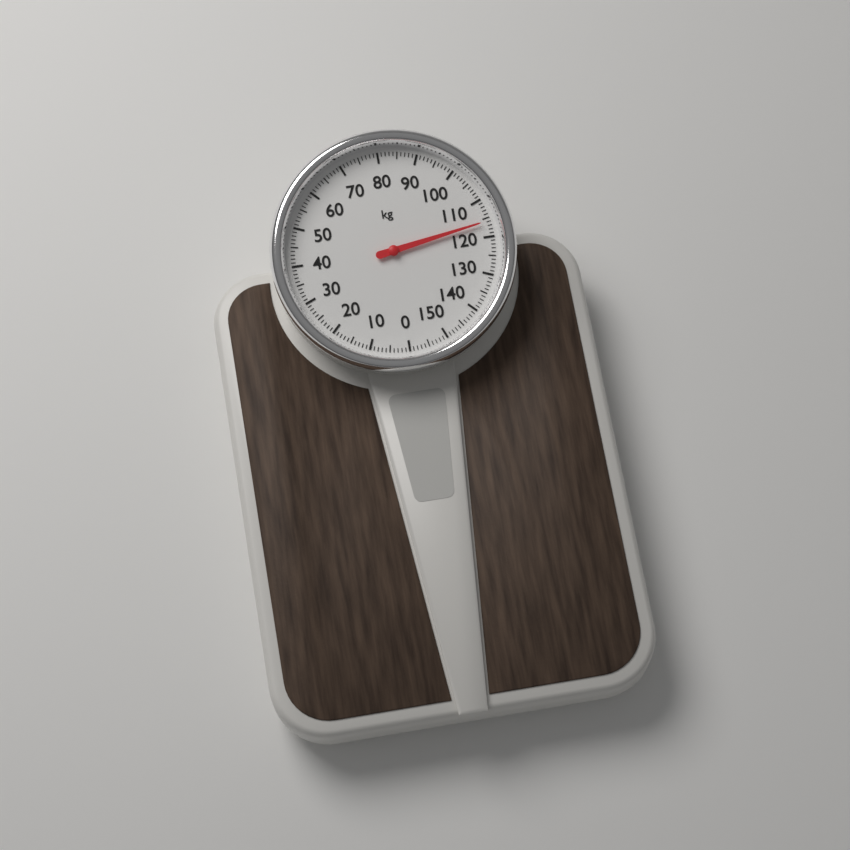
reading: 116 kg
